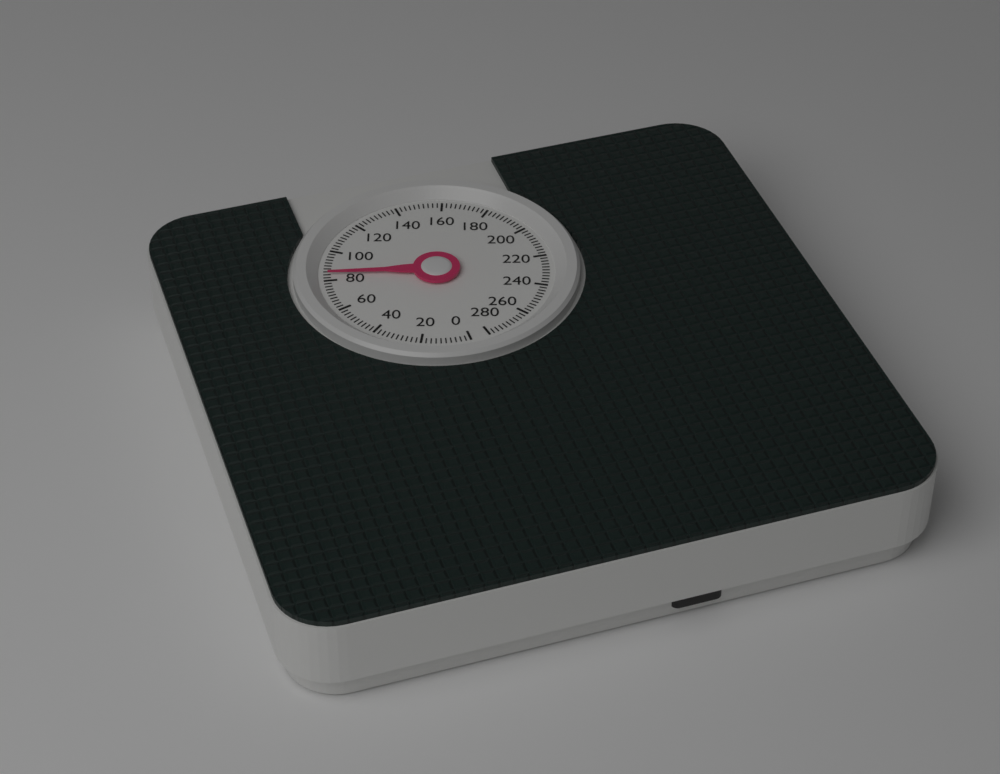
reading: 84 (no unit)
